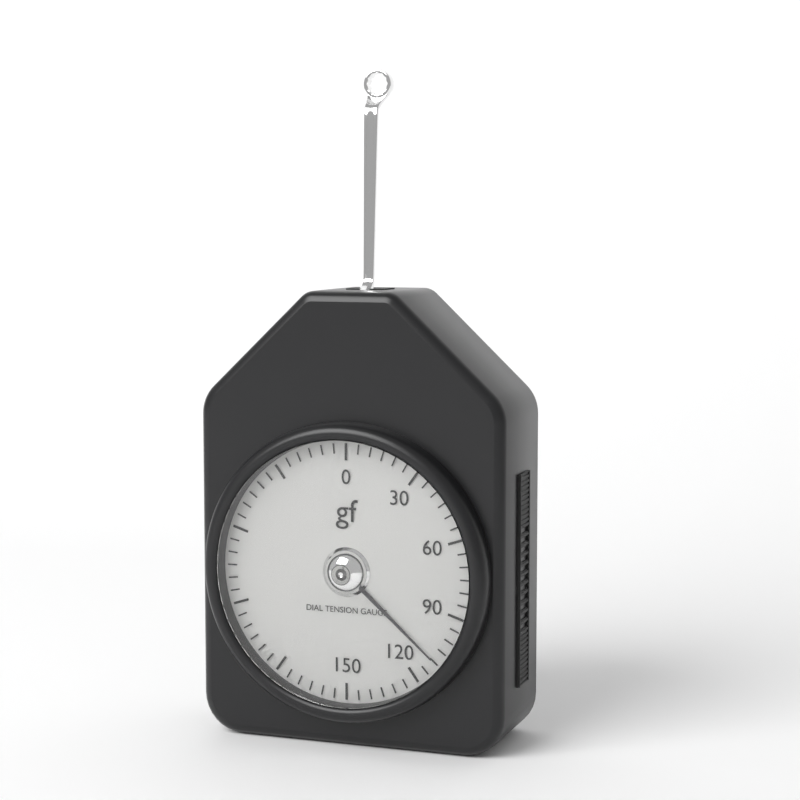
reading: 110 gf
